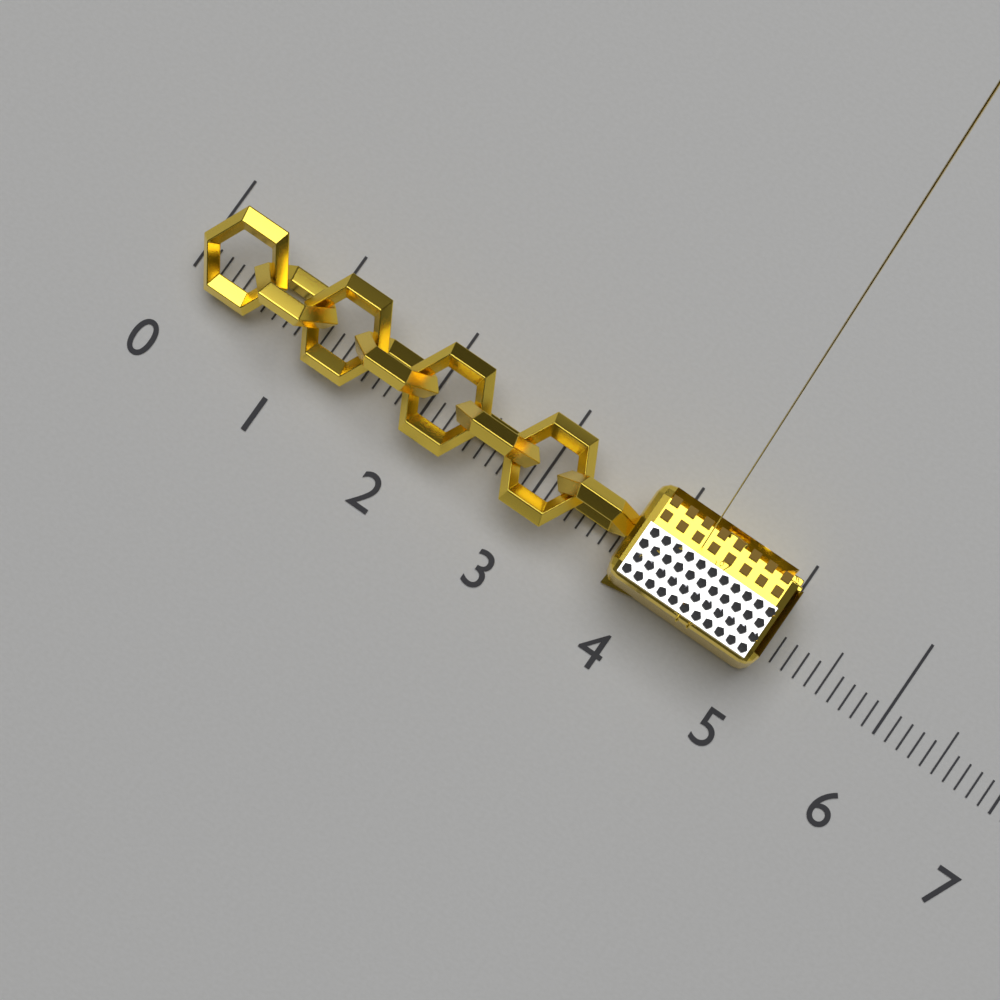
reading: 5.0 (no unit)
